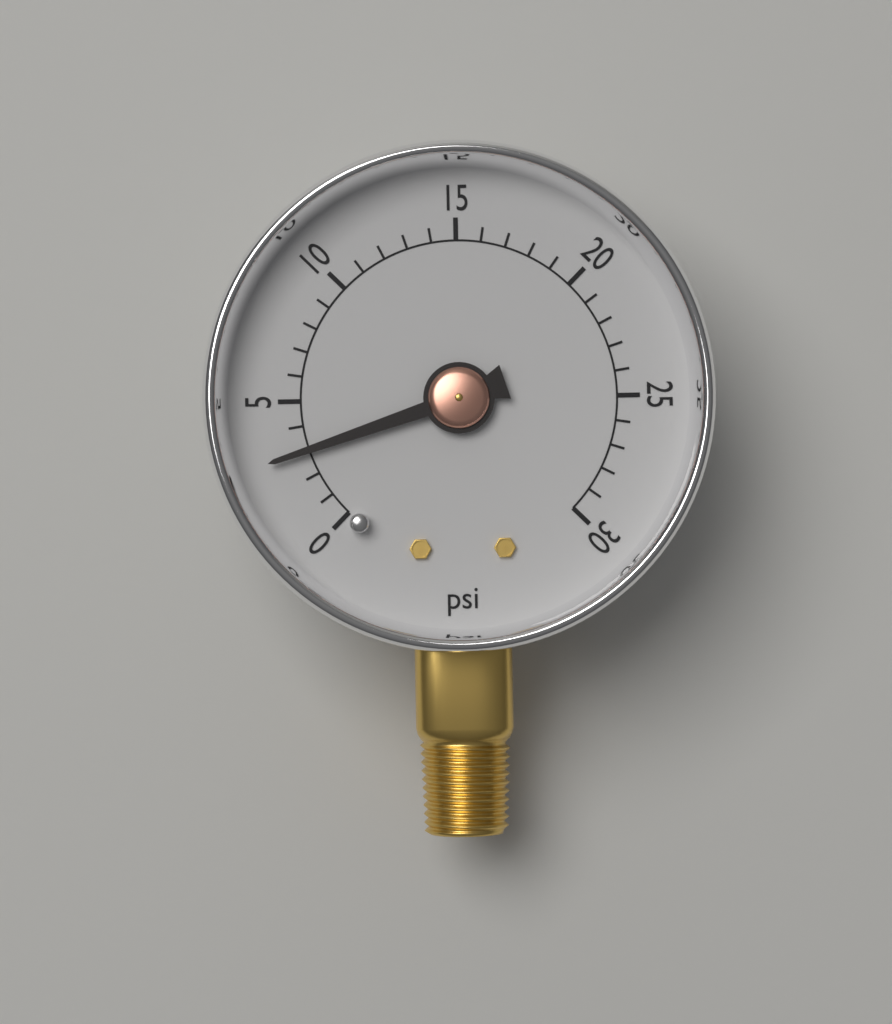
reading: 3 psi
